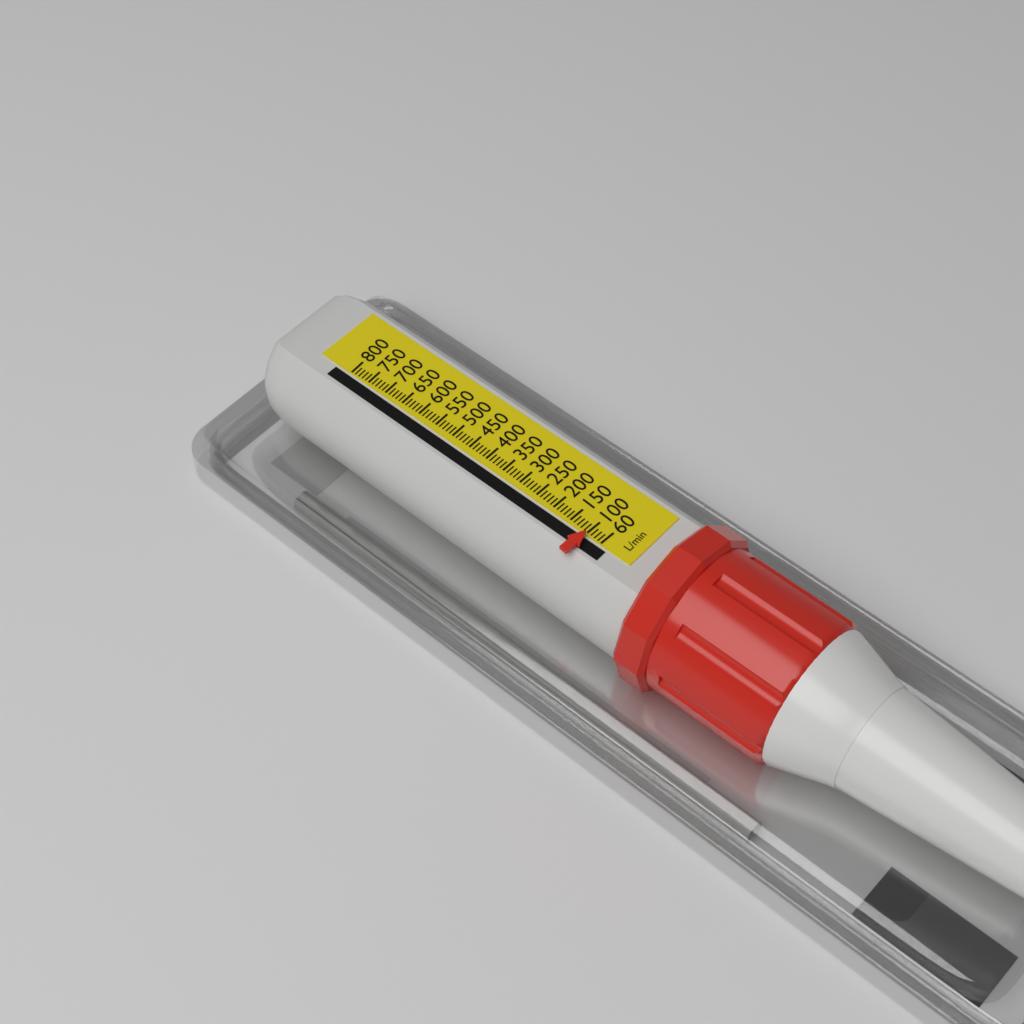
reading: 100 L/min
